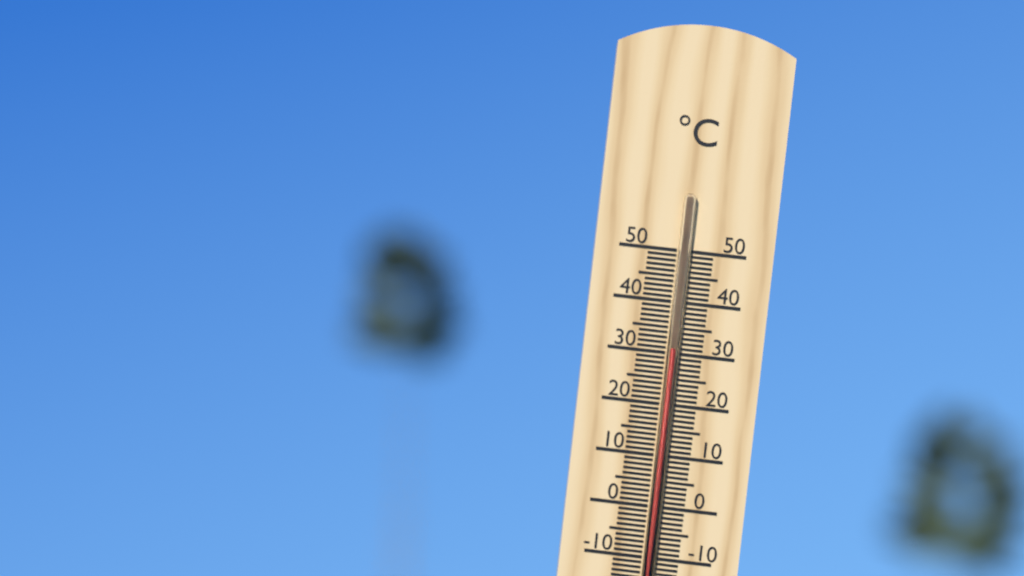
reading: 31 °C
